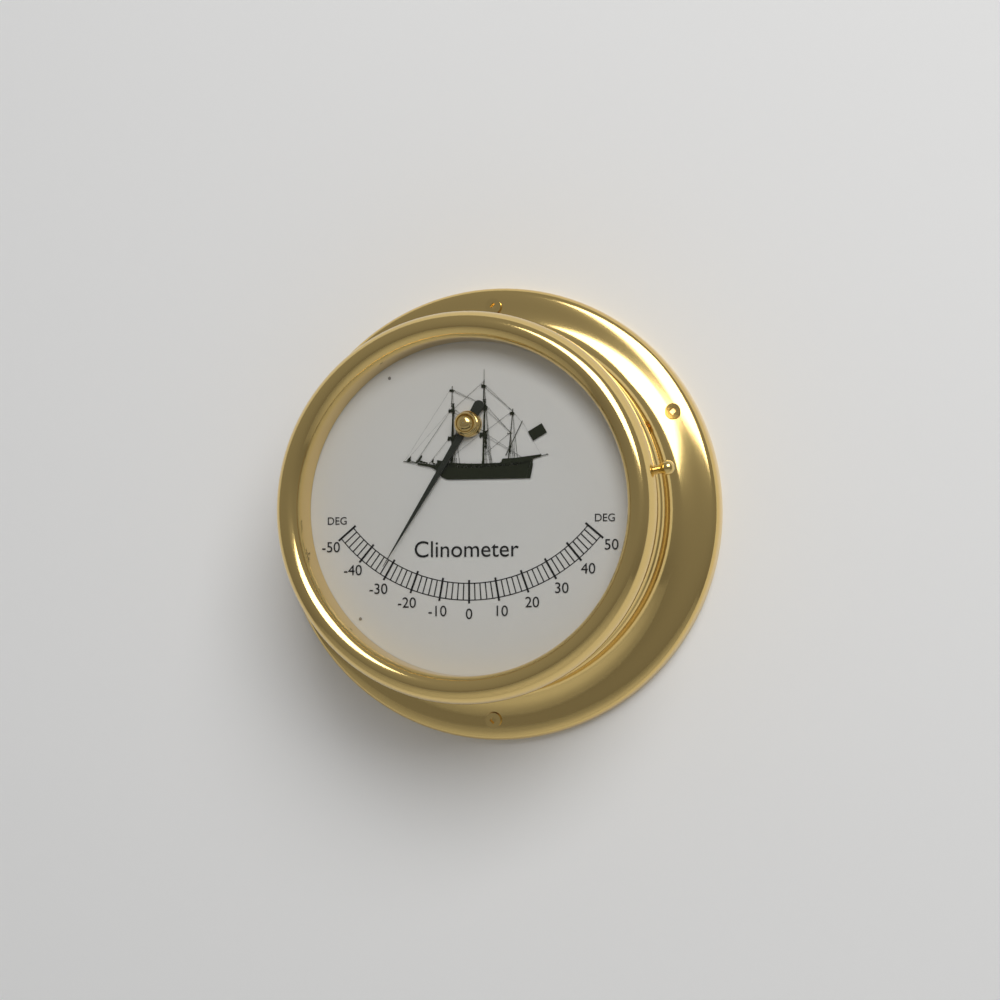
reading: -32 deg
